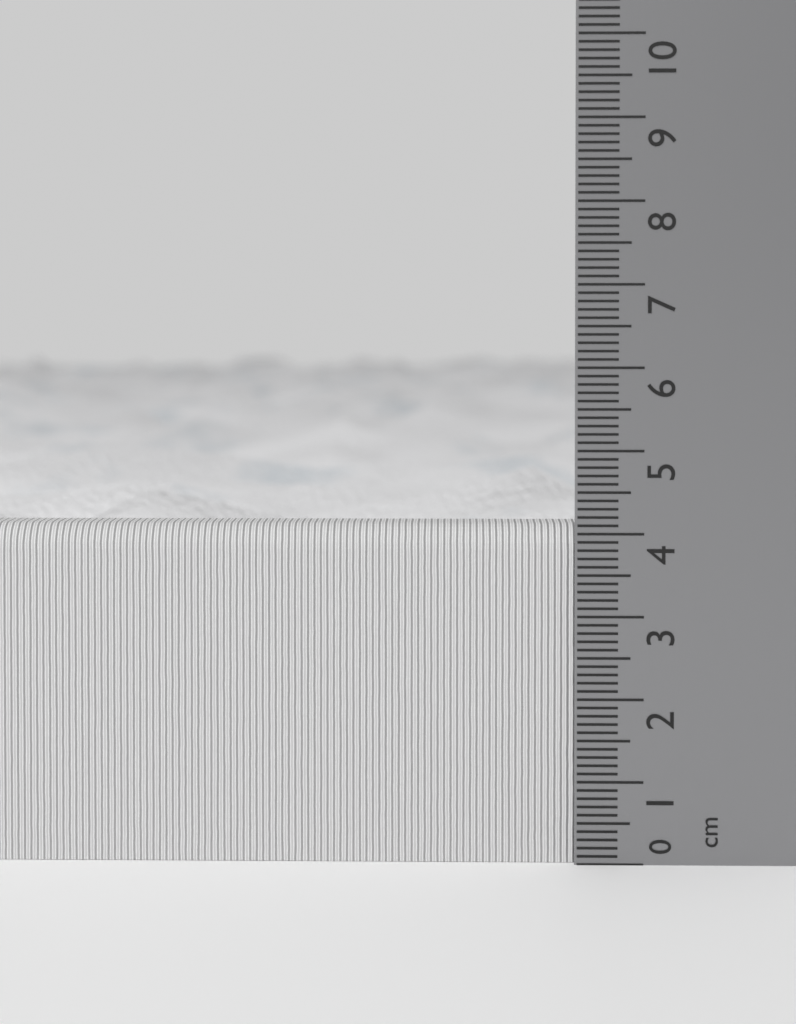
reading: 4.1 cm
